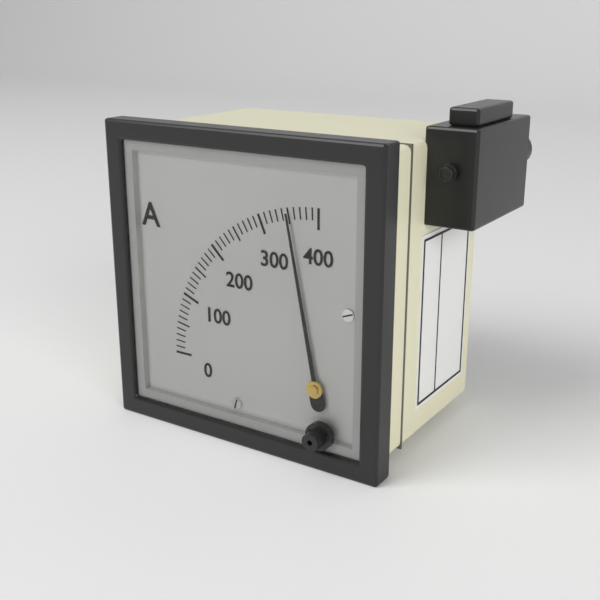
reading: 350 A
